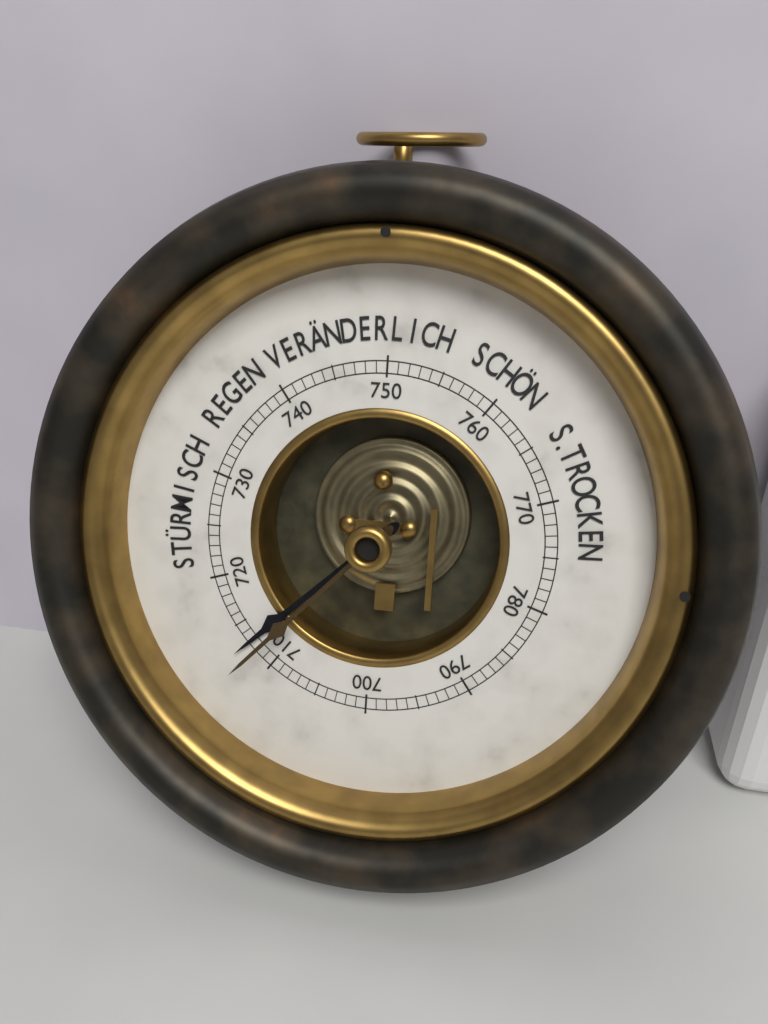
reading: 713 mmHg
